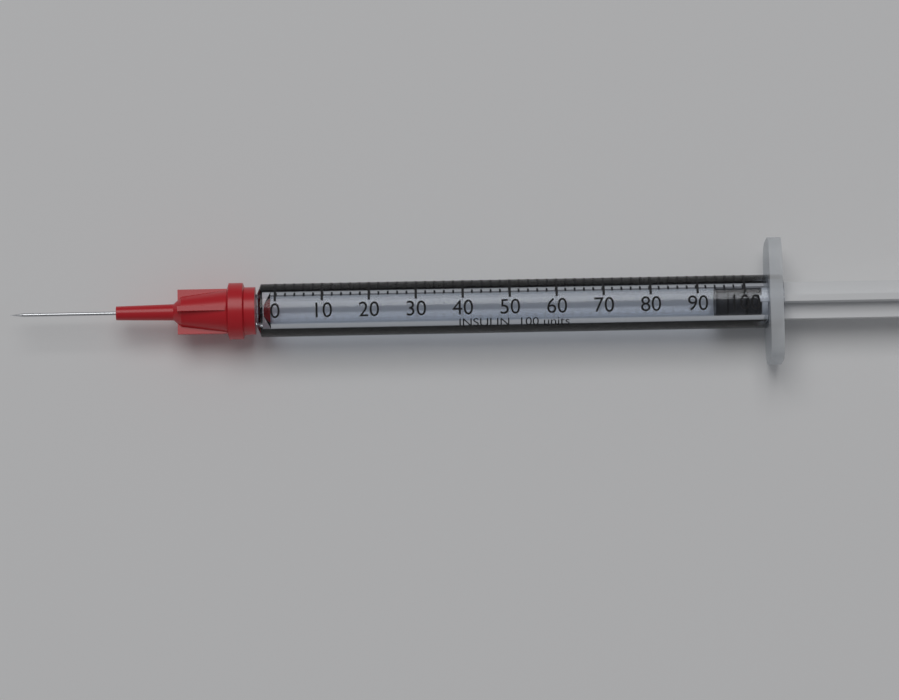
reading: 94 units
